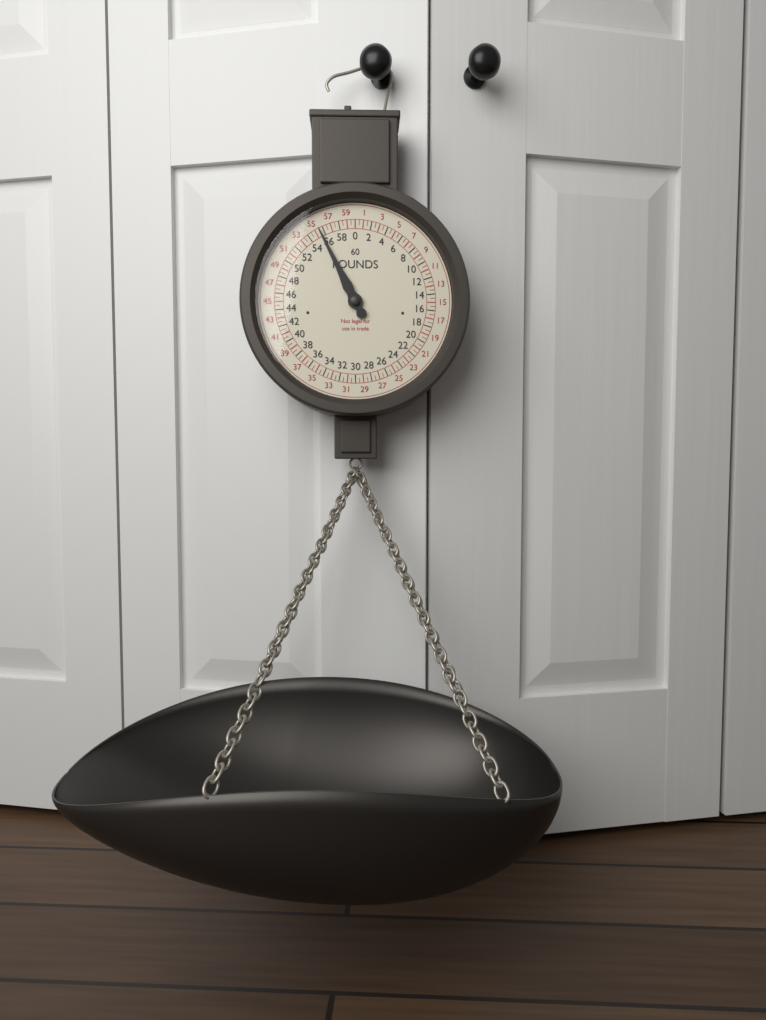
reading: 55.5 lb
